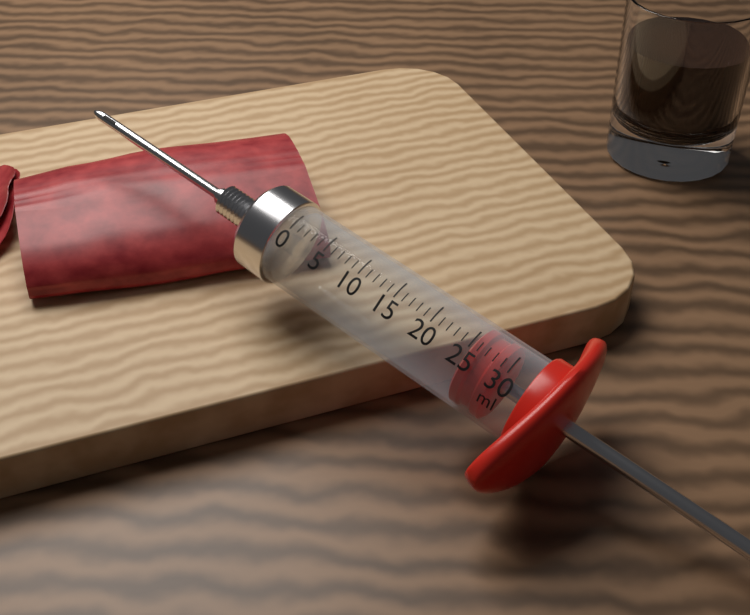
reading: 25 ml
